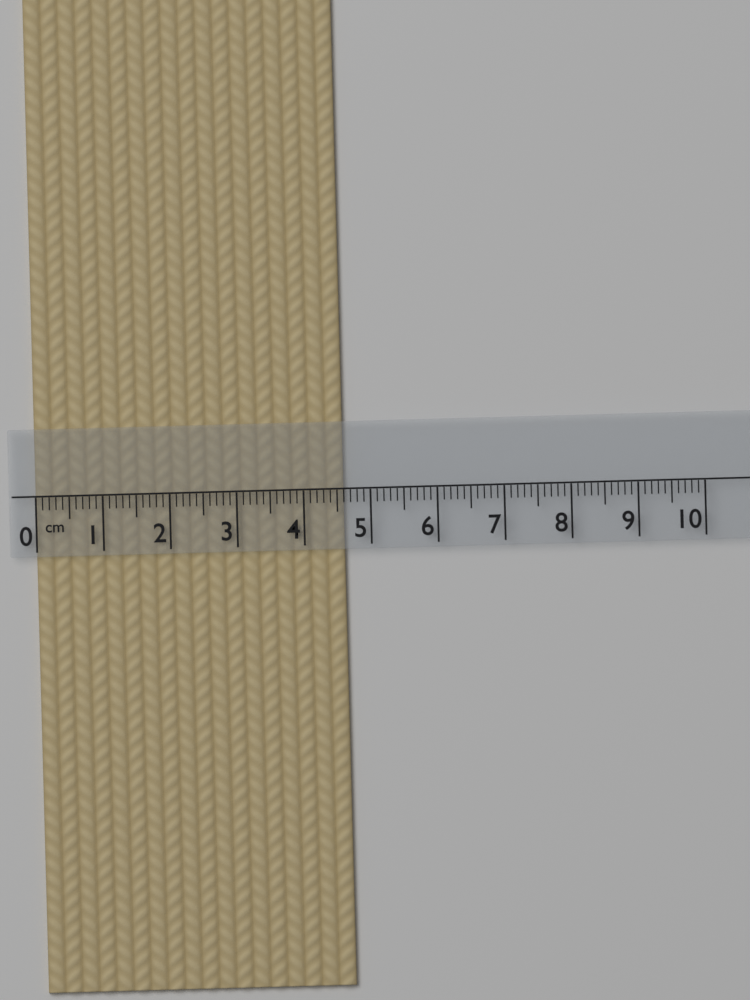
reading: 4.6 cm
